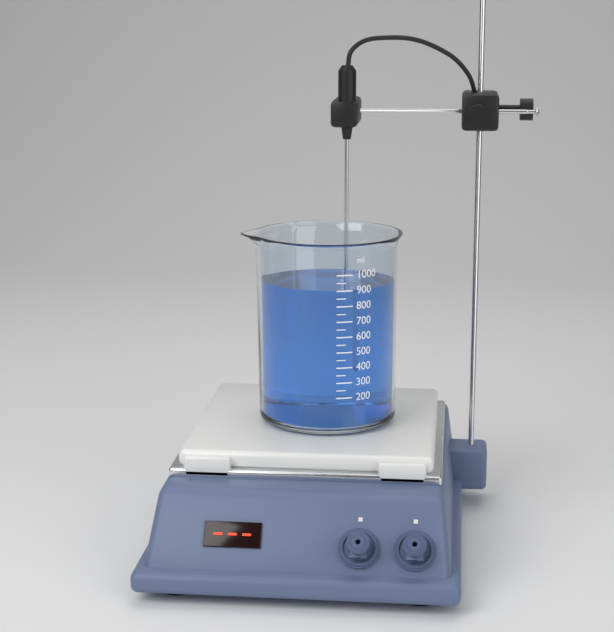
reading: 900 ml
